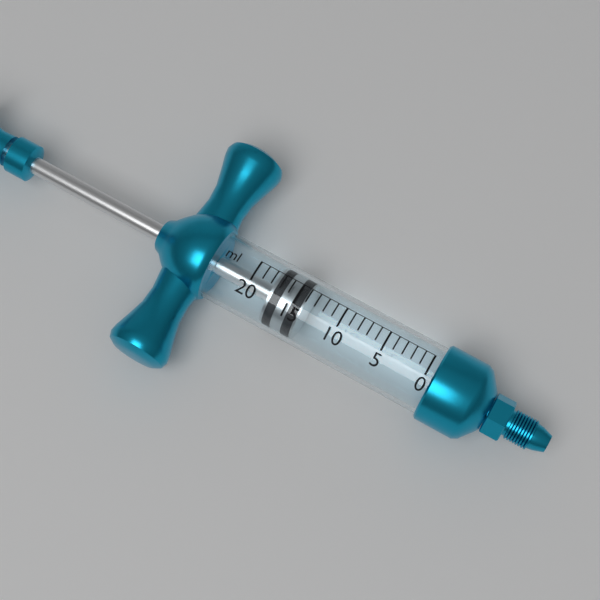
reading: 14 ml
